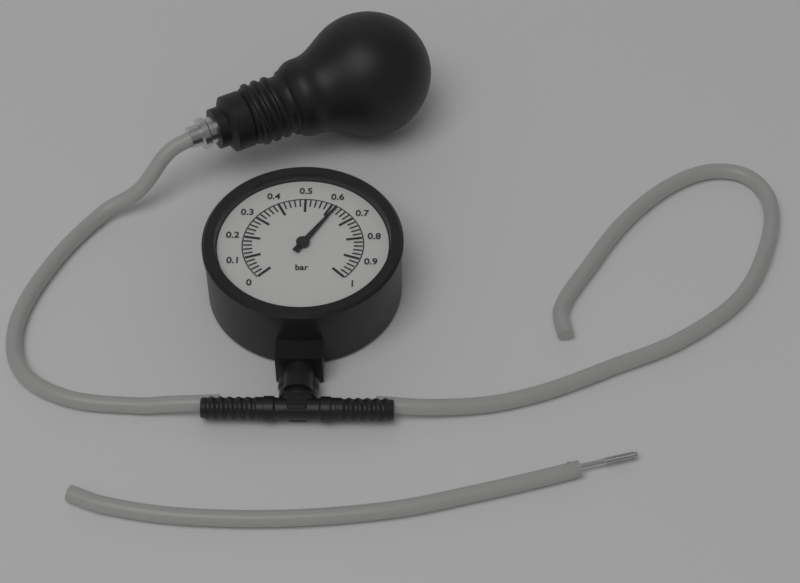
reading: 0.62 bar
